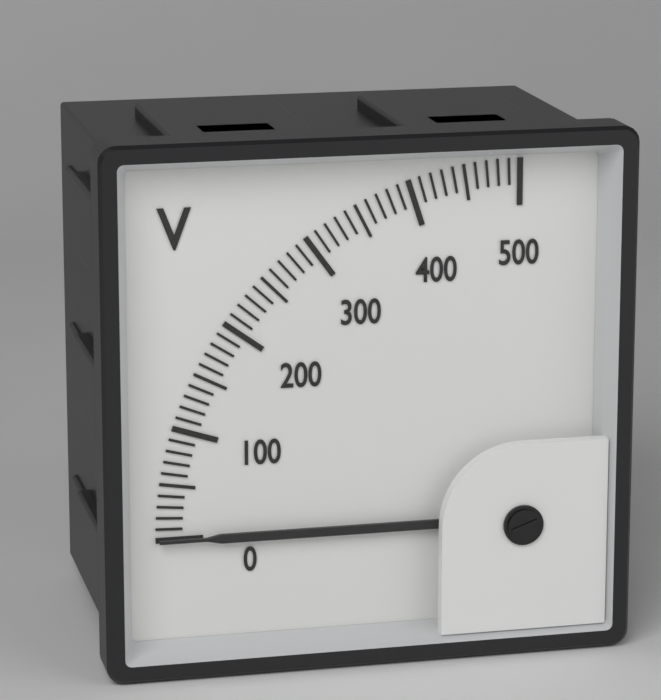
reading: 0 V
